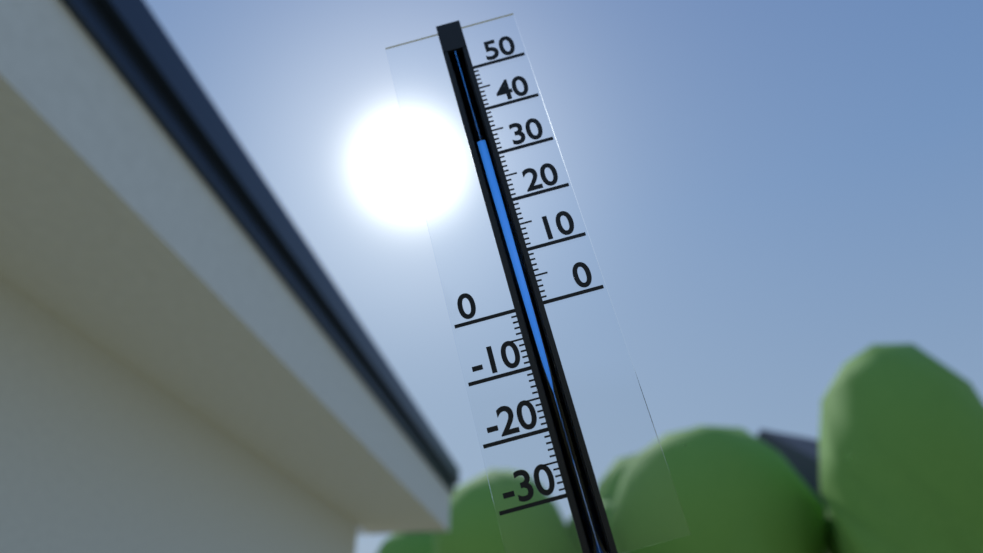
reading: 33 (no unit)
